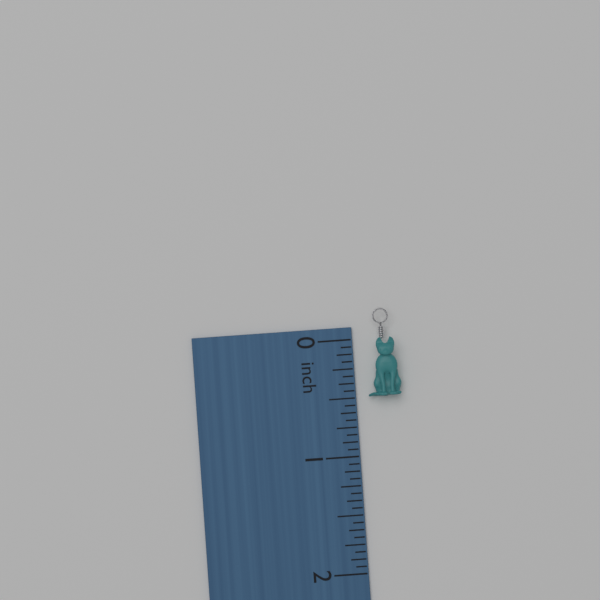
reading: 0.5000 inch
